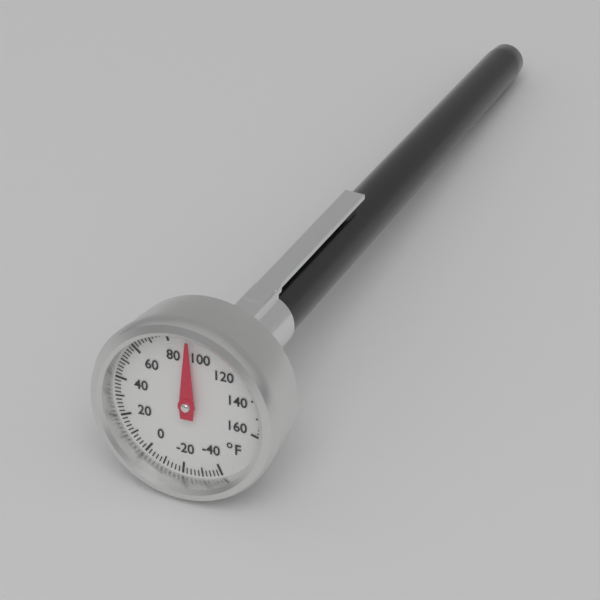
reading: 92 °F
